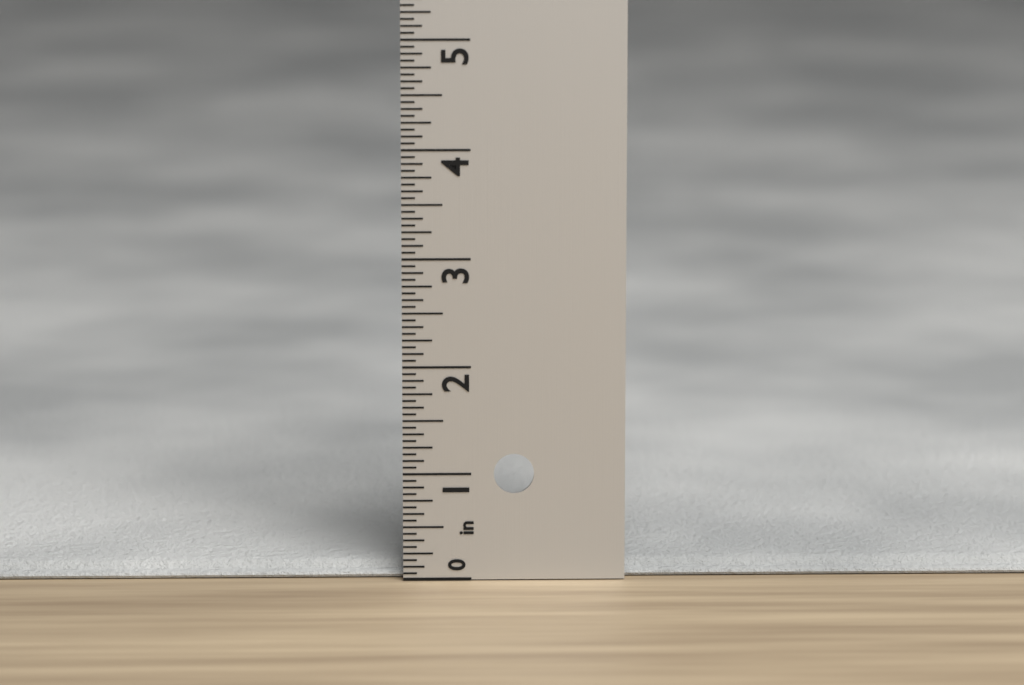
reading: 0.1250 in
